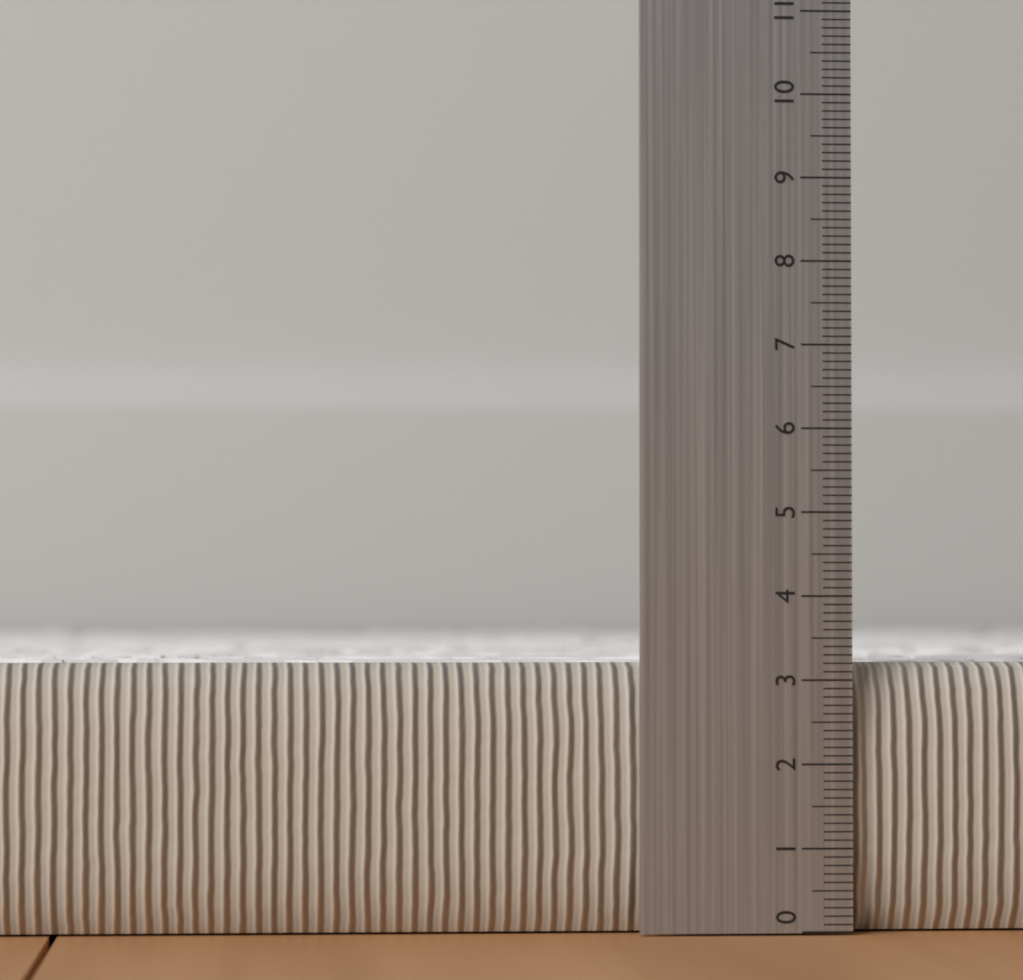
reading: 3.2 (no unit)
